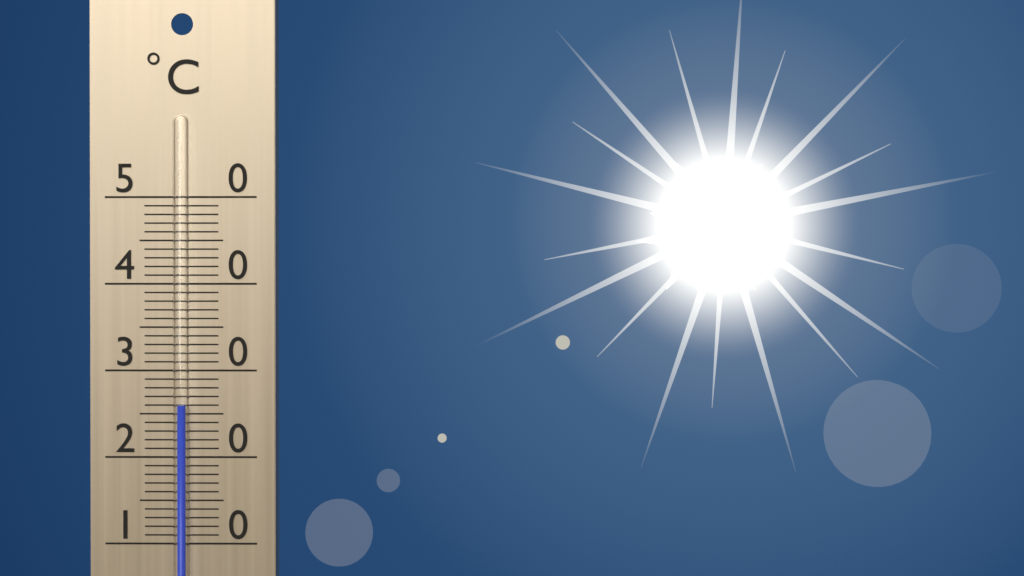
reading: 26 °C
